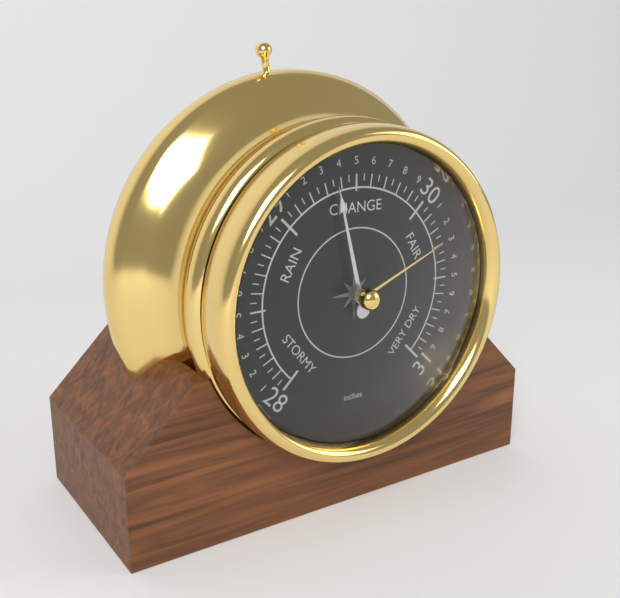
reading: 29.35 inches
